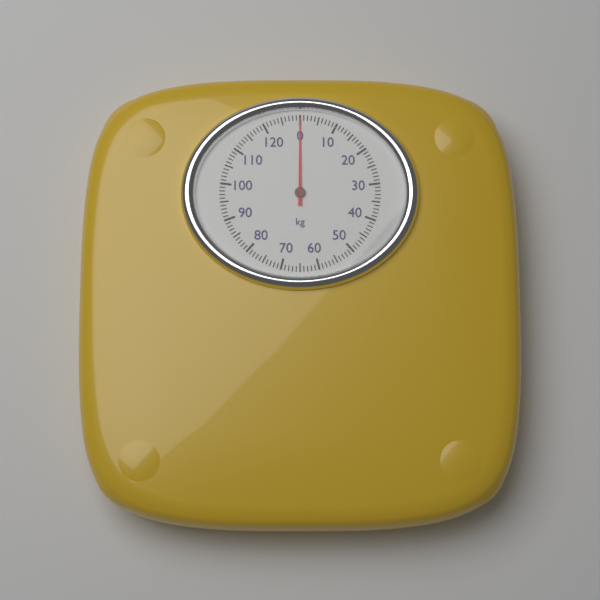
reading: 0 kg
